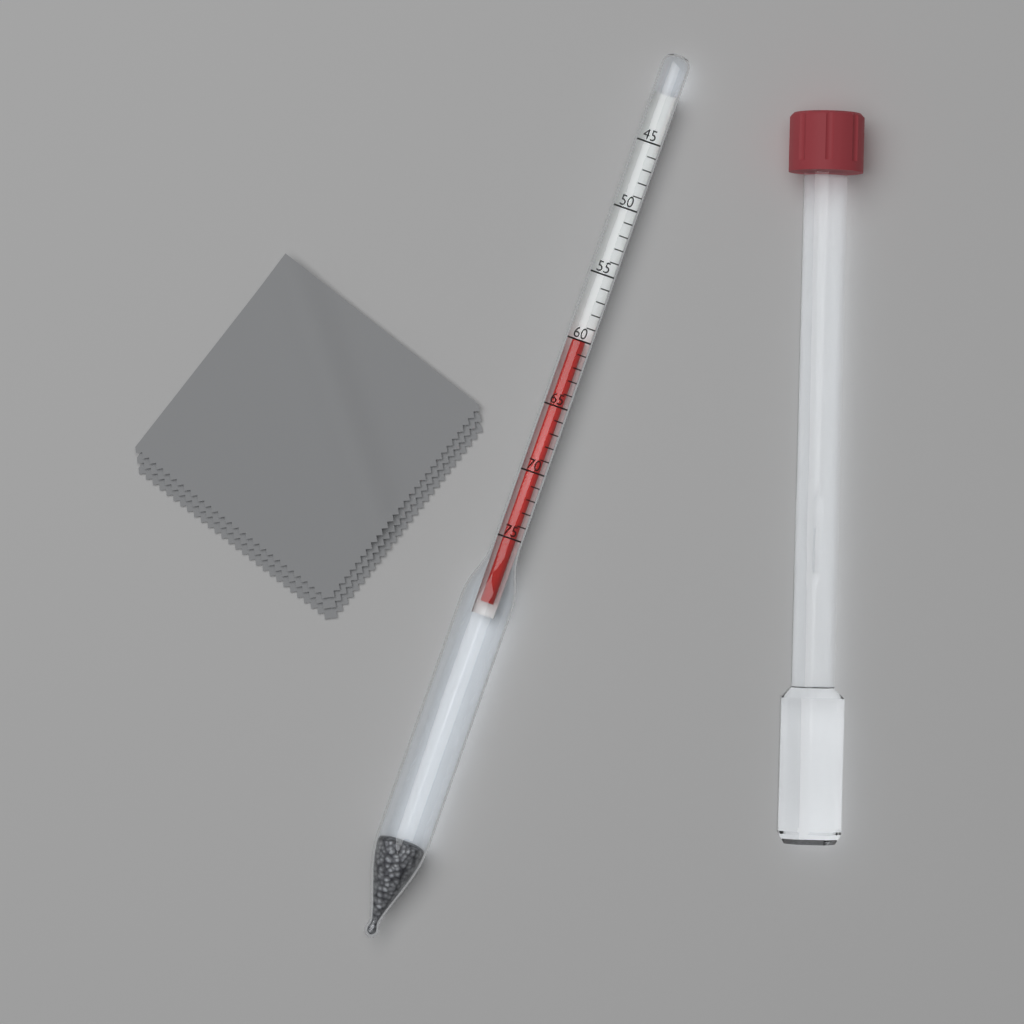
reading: 60 (no unit)
